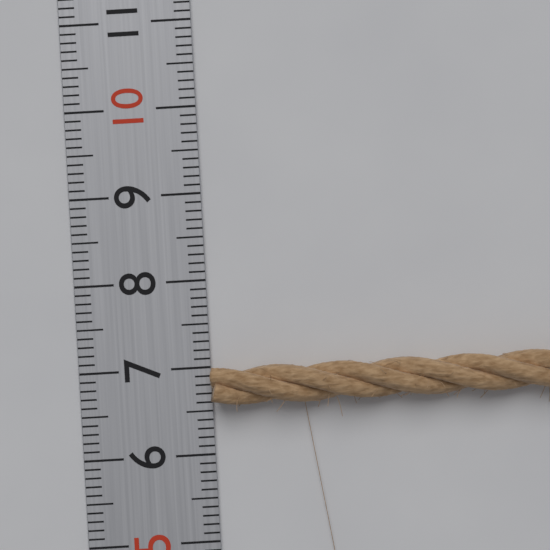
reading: 7.0 (no unit)
